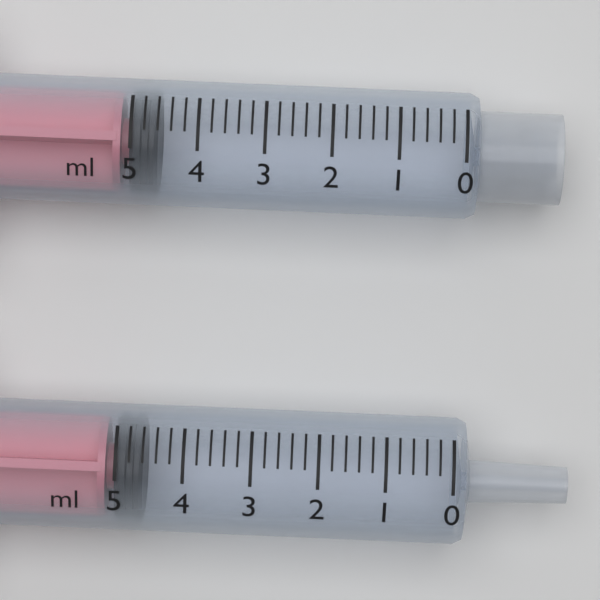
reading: 4.6 ml
